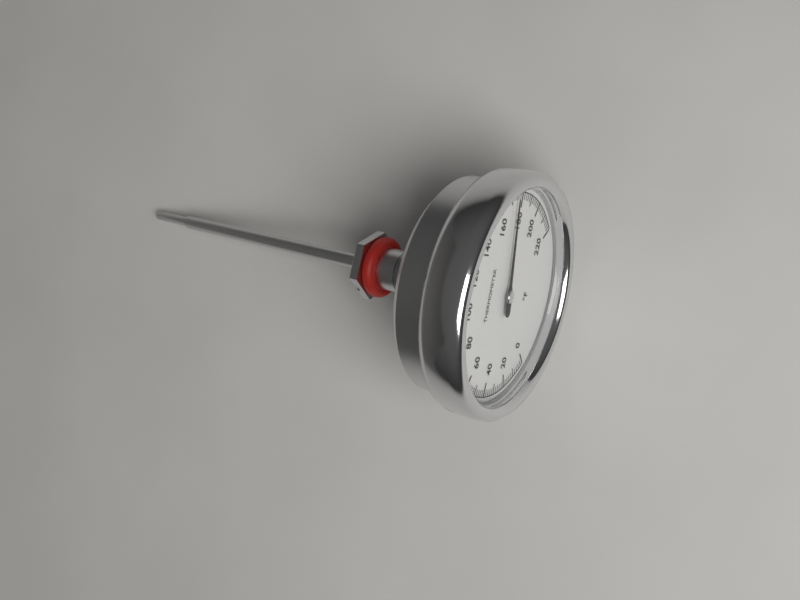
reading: 174 °F
